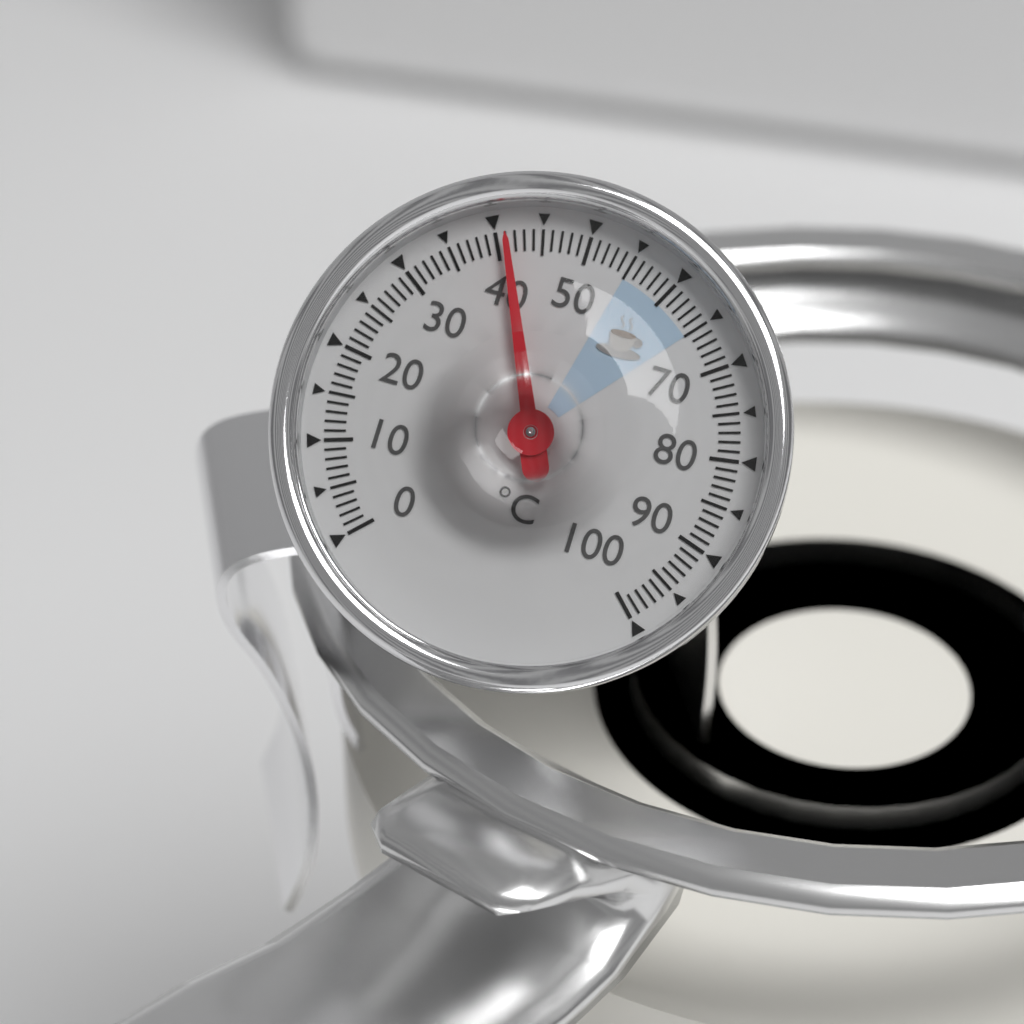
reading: 41 °C
